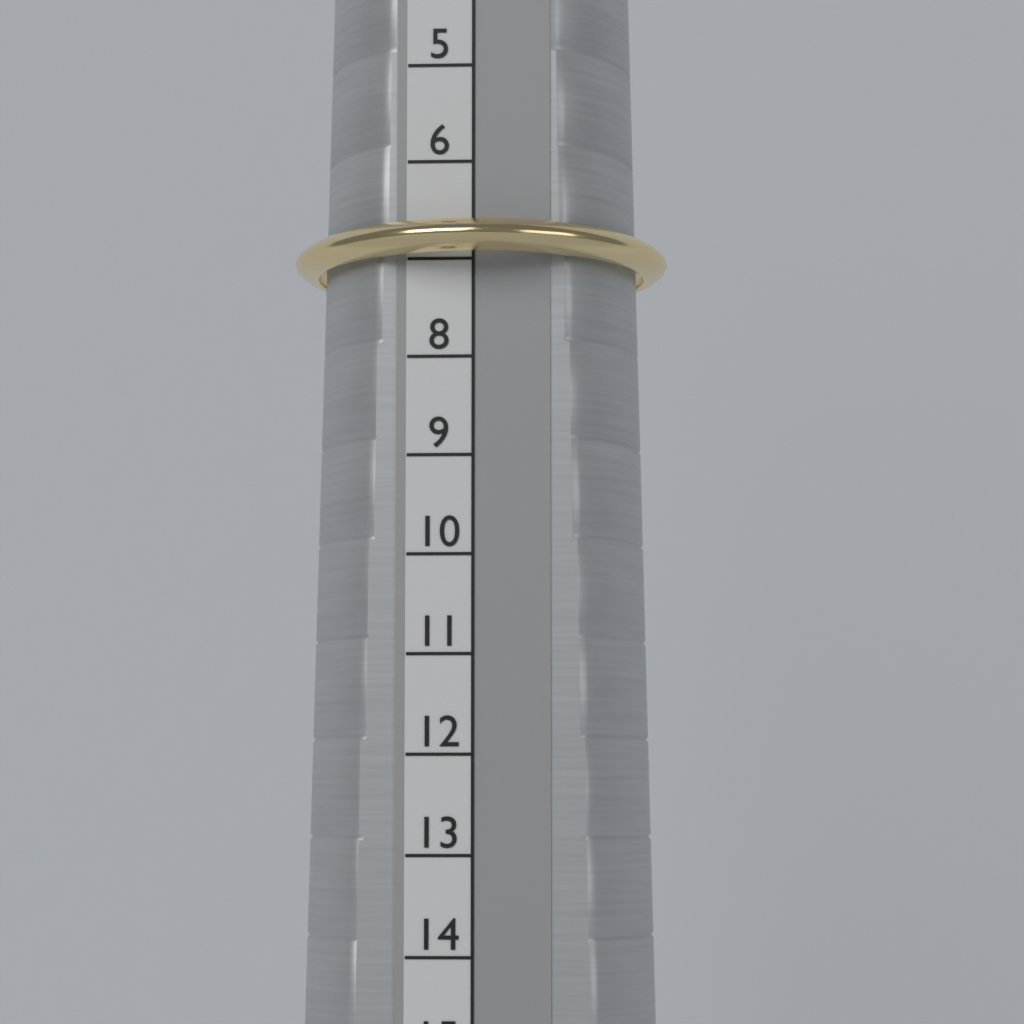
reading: 7 (no unit)
